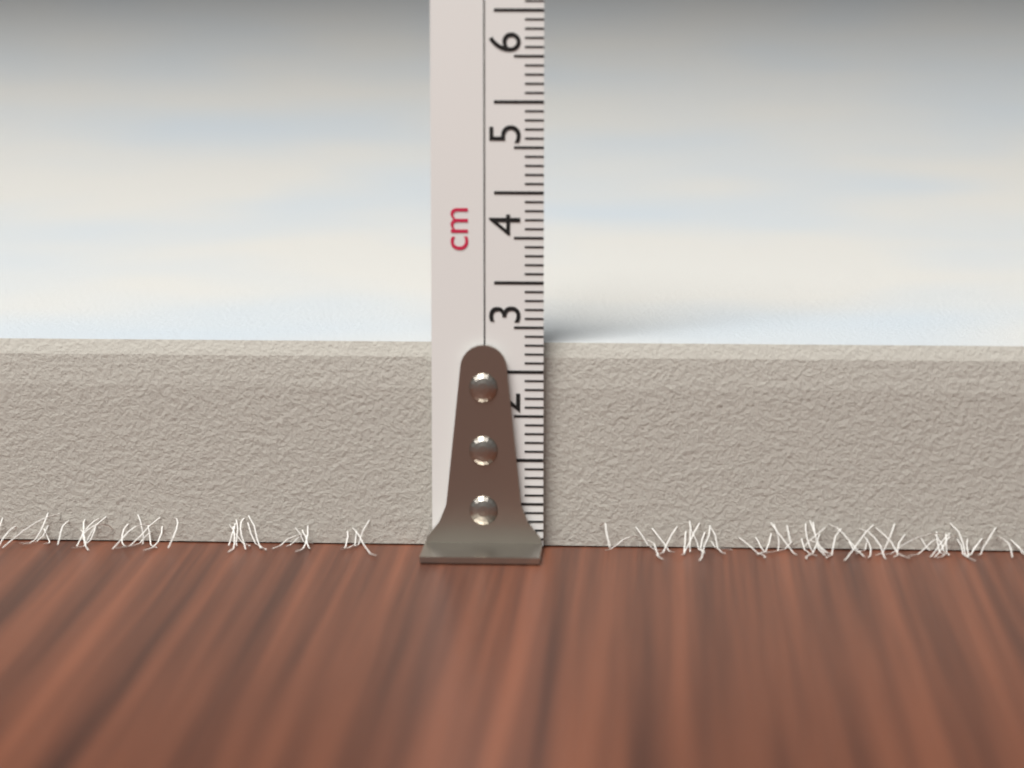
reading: 2.3 cm
